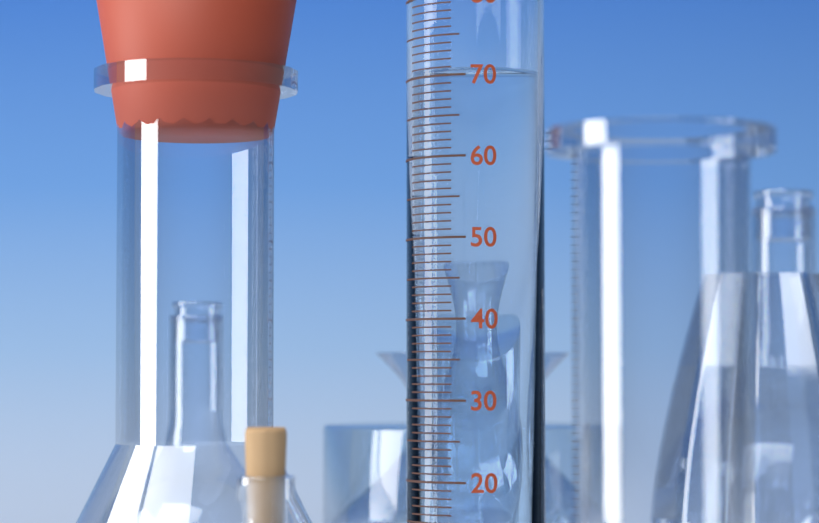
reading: 71 ml
